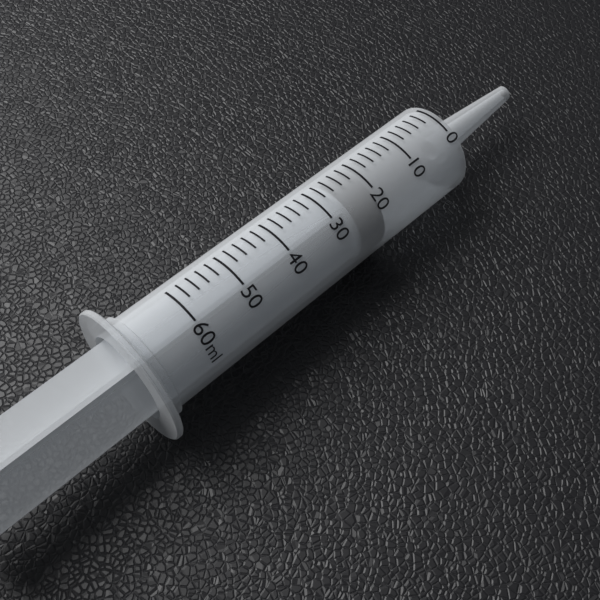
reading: 20 ml
